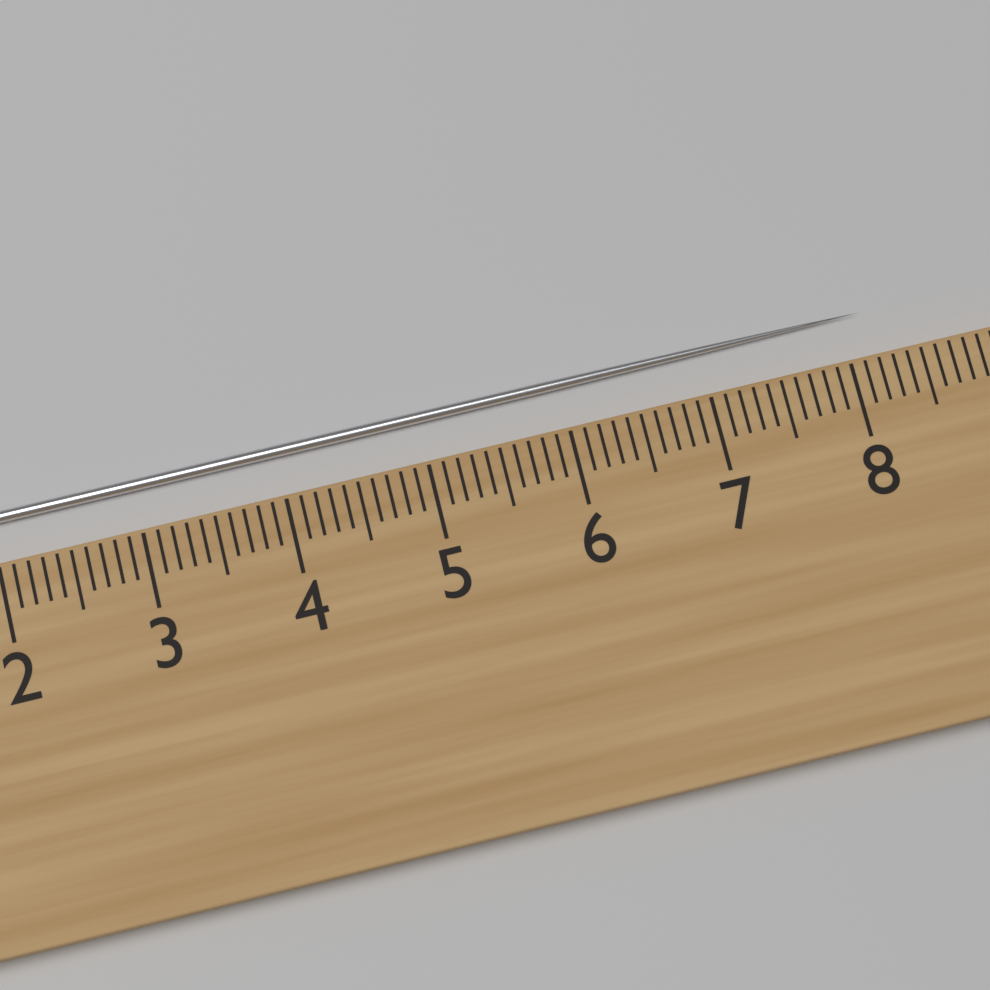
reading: 8.2 cm
